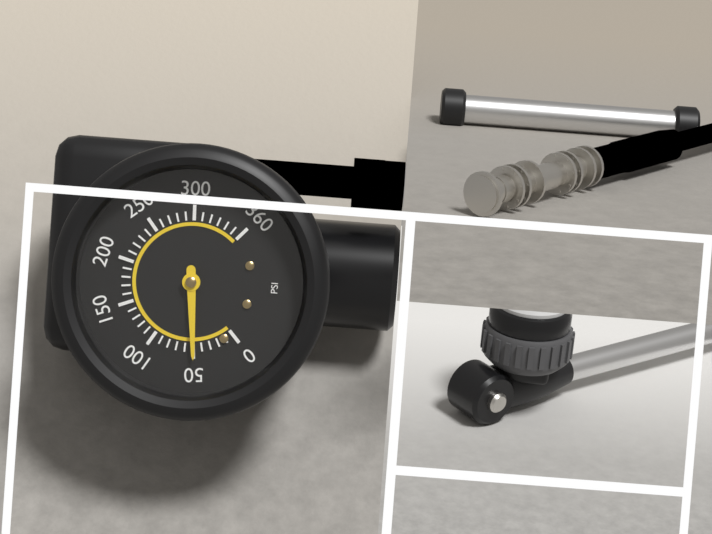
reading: 50 psi
